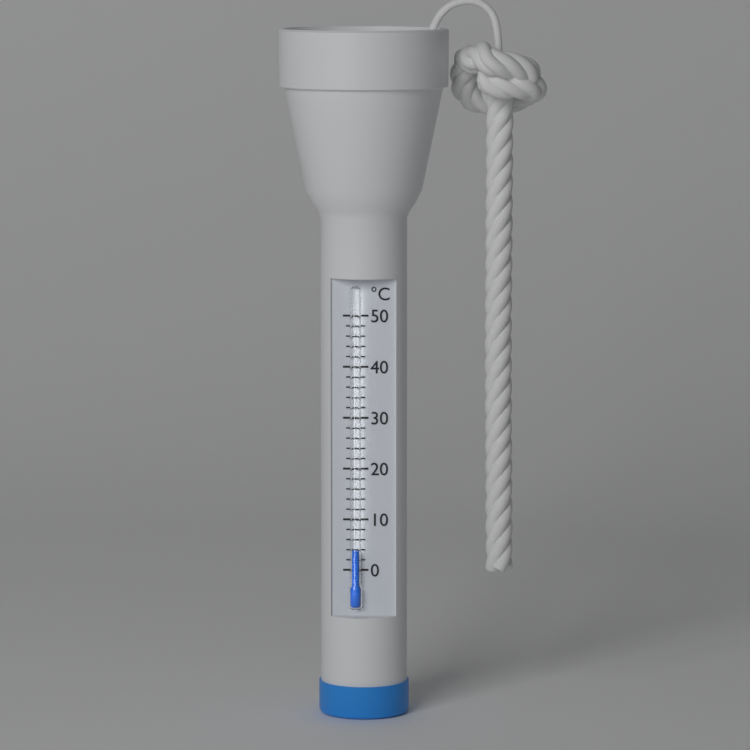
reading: 4 °C
